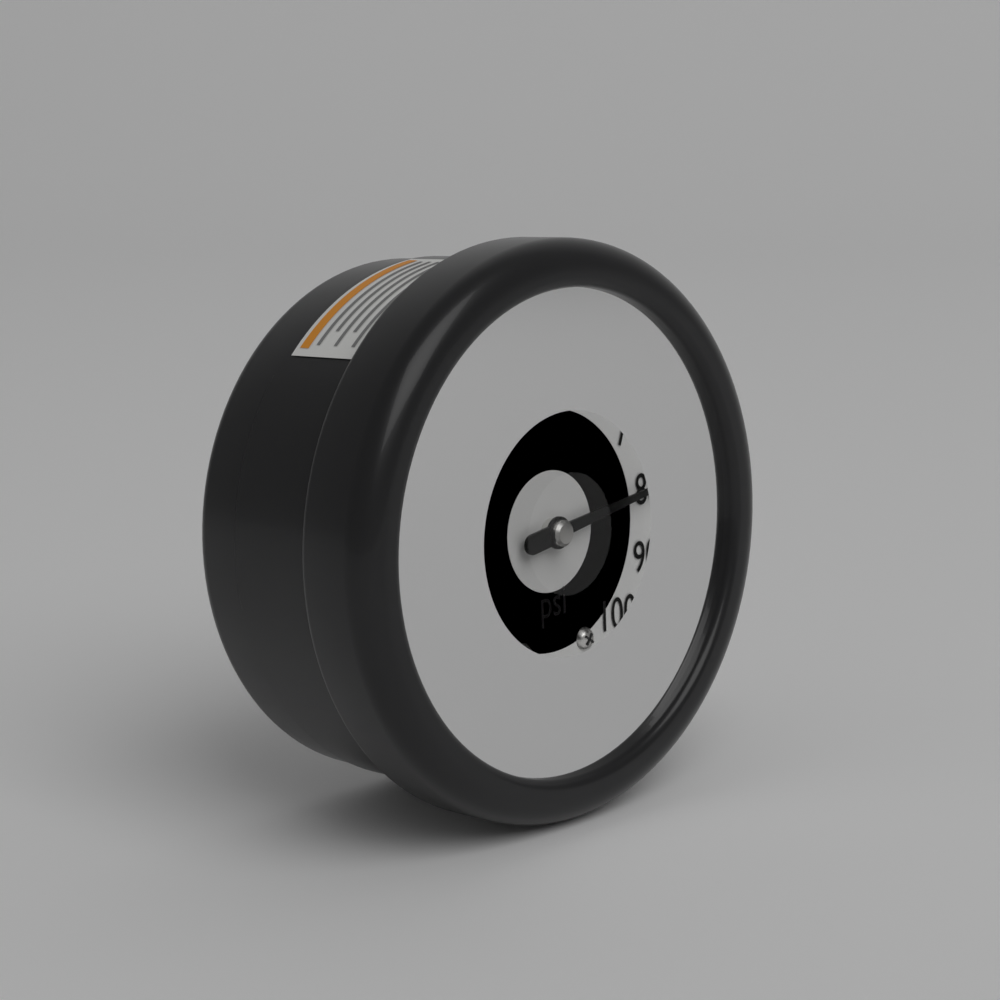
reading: 80 psi
